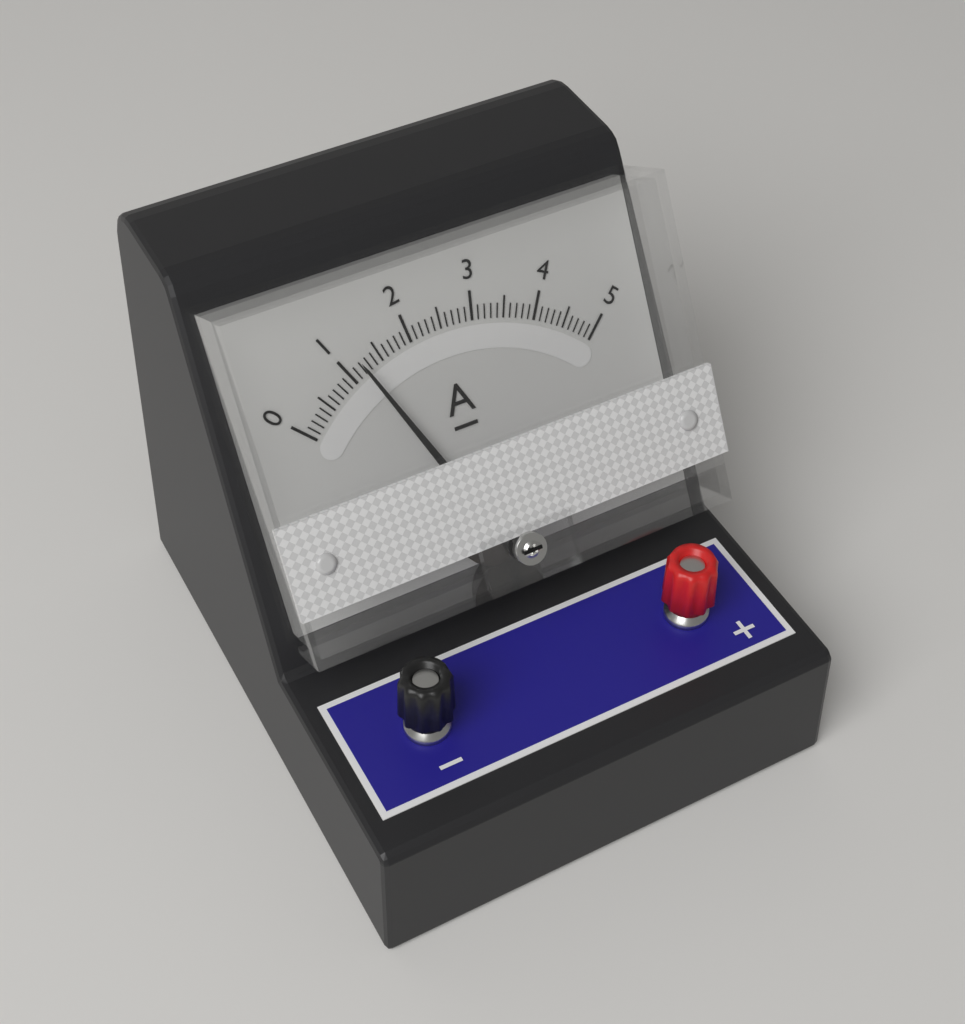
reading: 1.2 A
